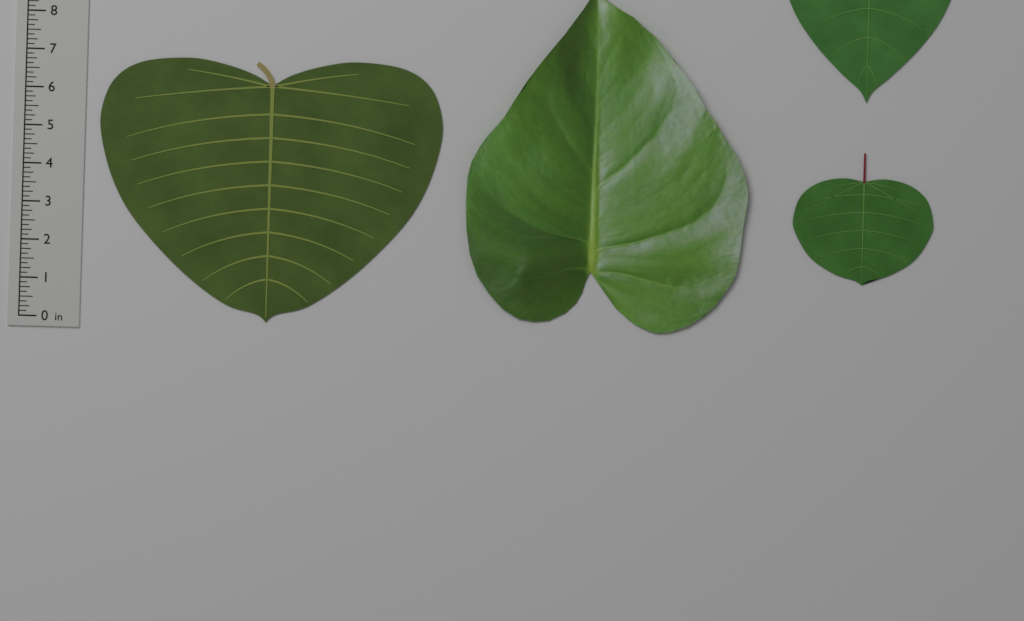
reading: 6.875 in
